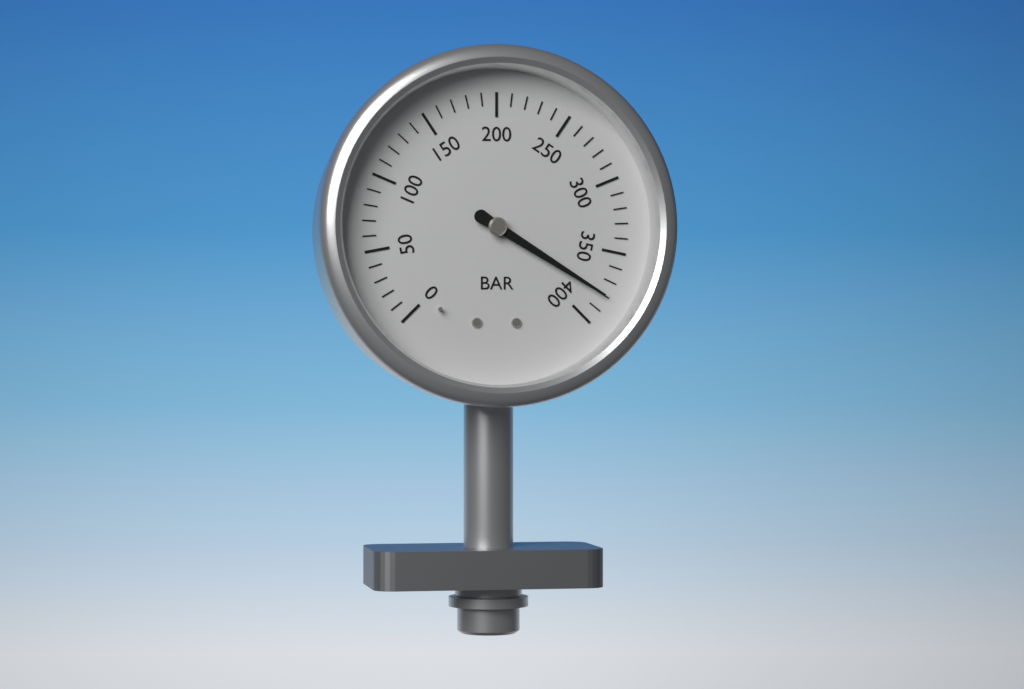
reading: 380 bar
